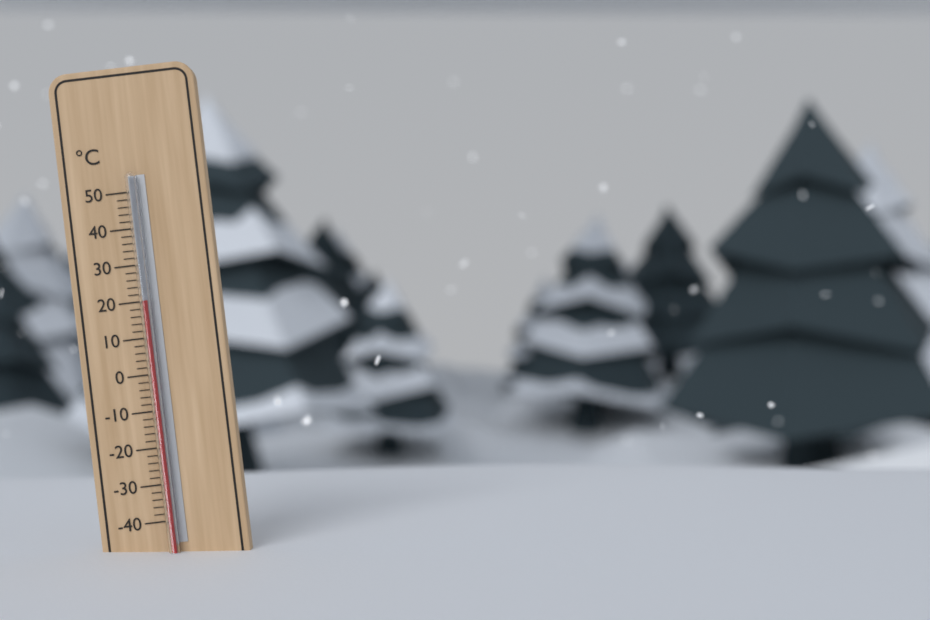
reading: 20 °C
